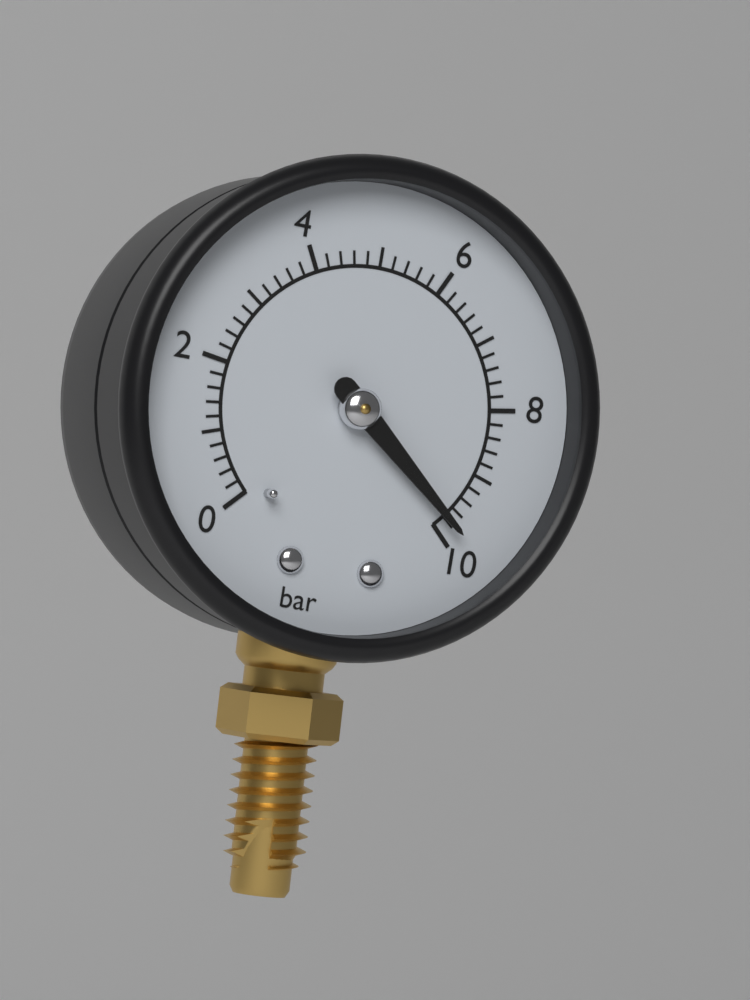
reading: 9.8 bar
